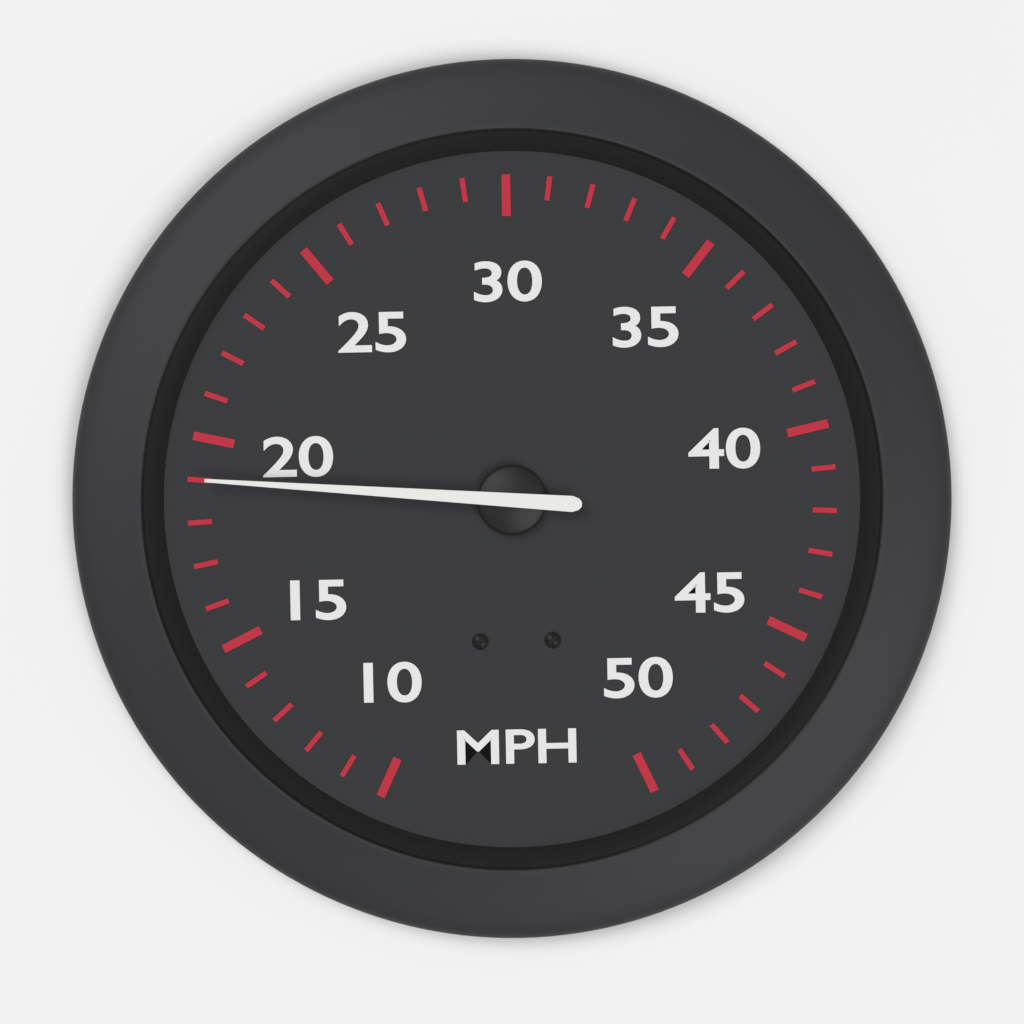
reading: 19 MPH
